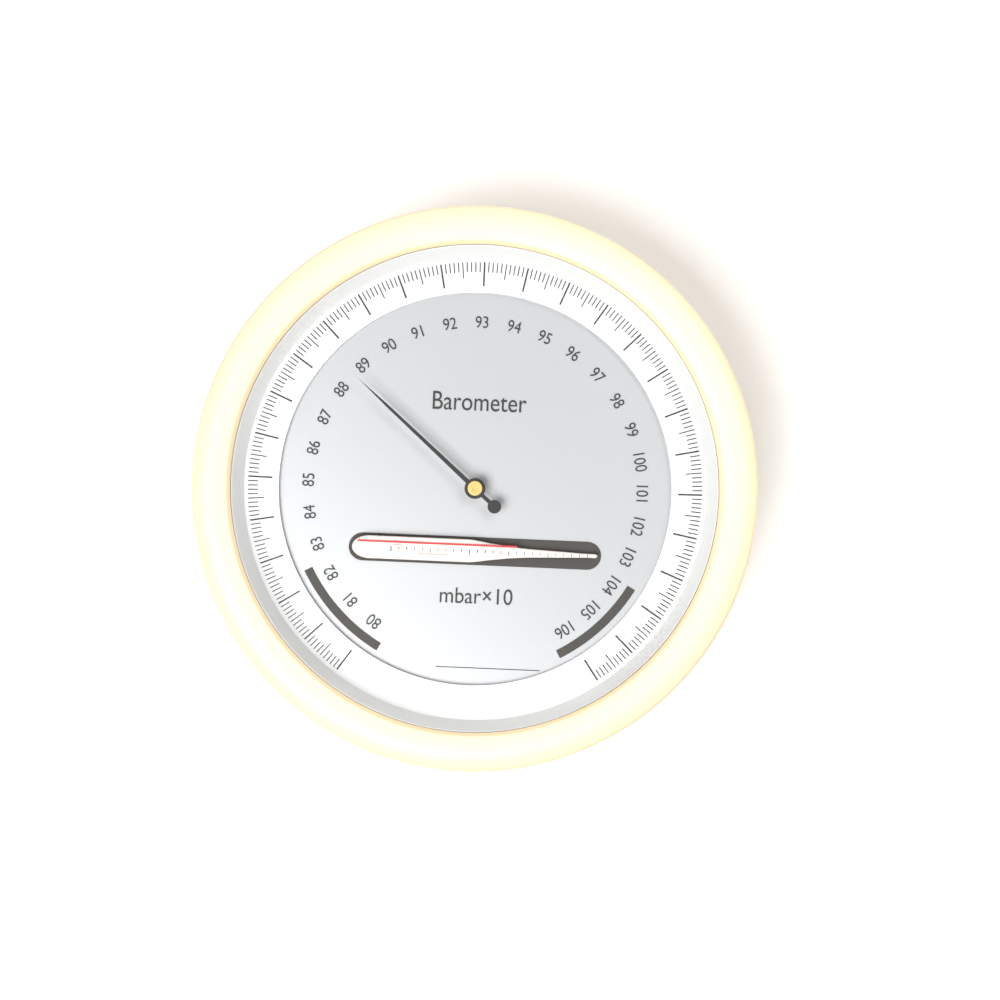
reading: 88.6 mbar×10
